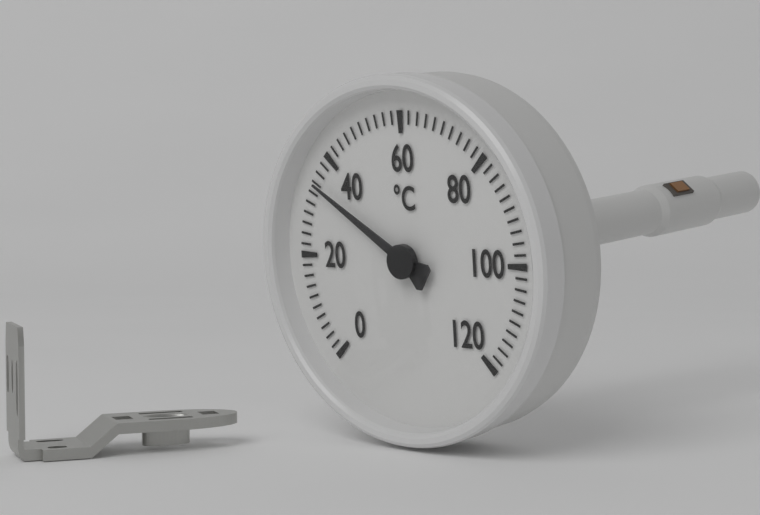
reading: 34 °C
